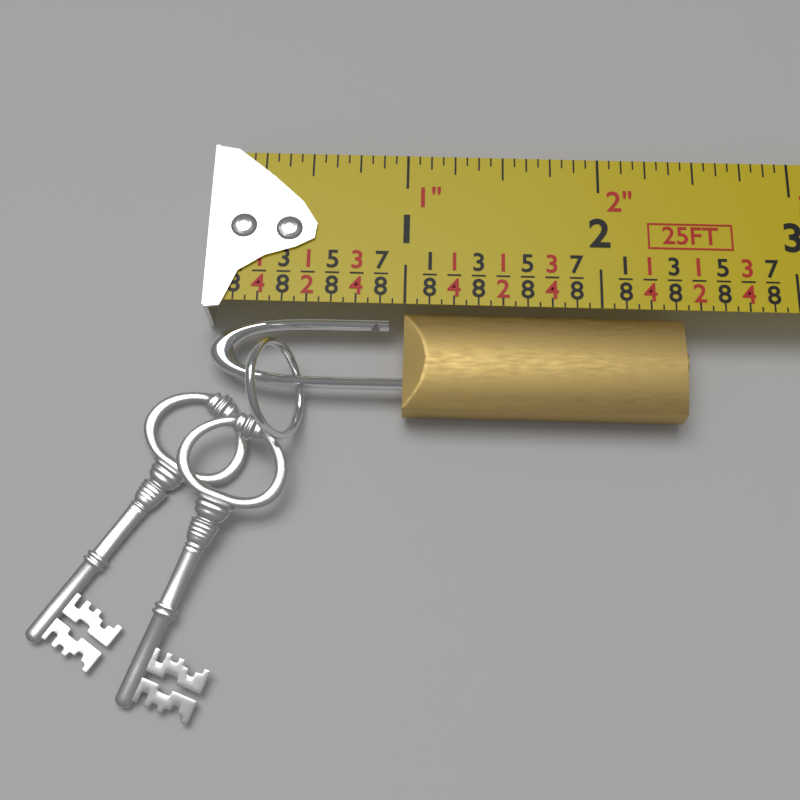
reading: 2.4375 in
